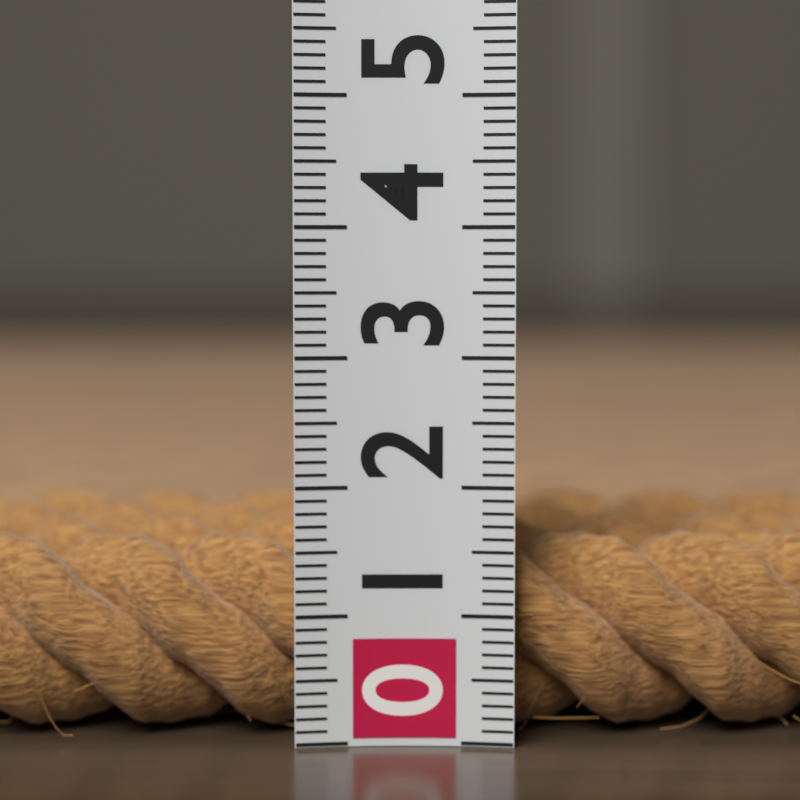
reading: 1.6 (no unit)
